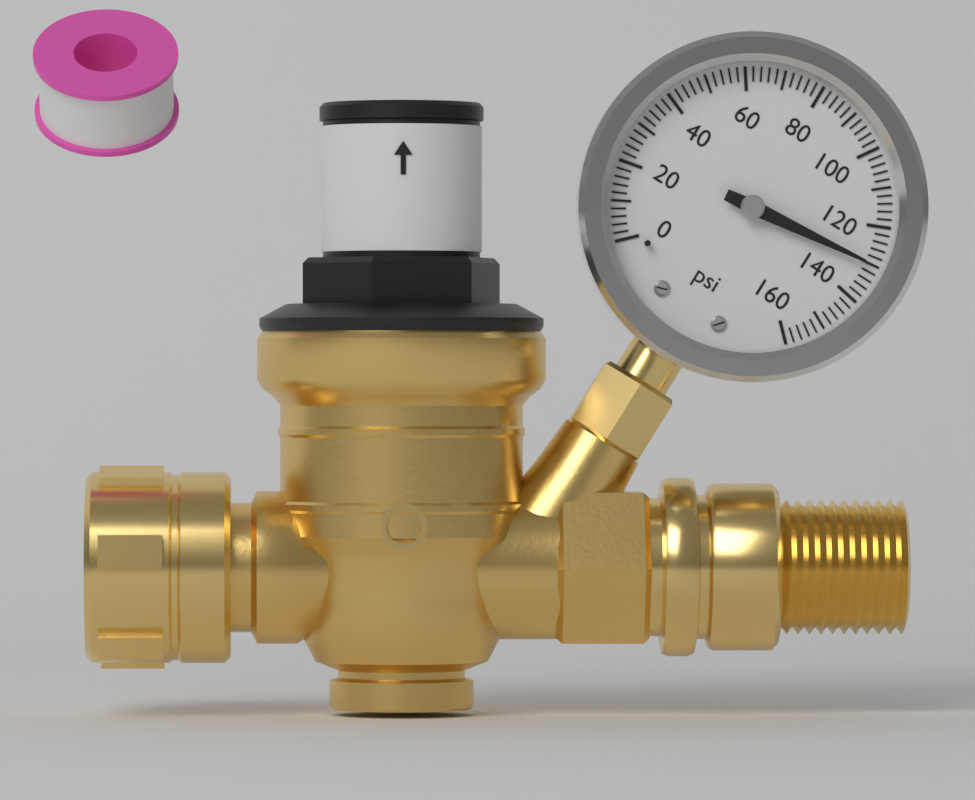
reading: 130 psi
